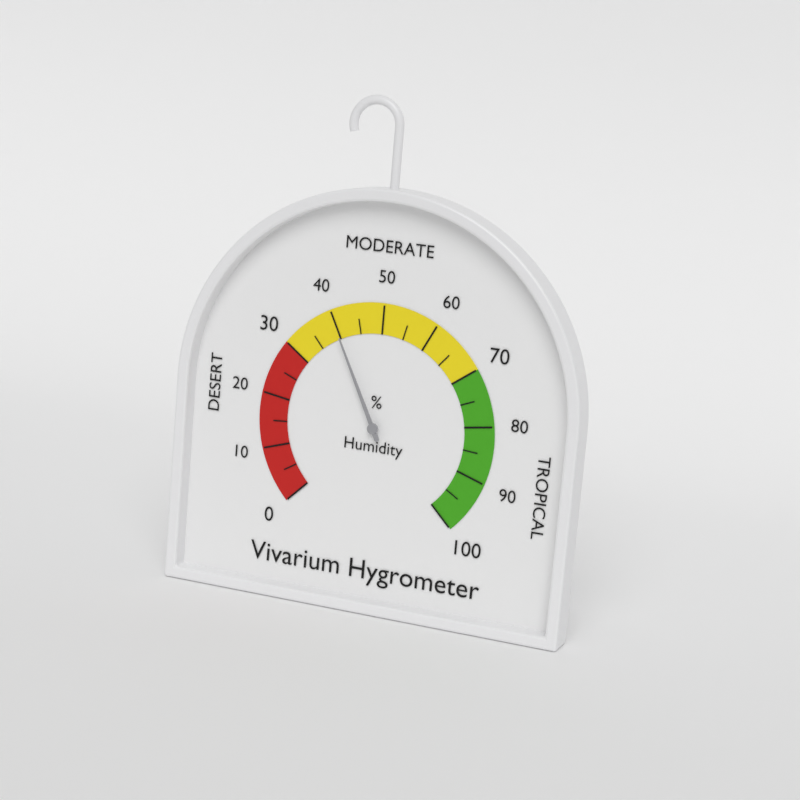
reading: 40 %
